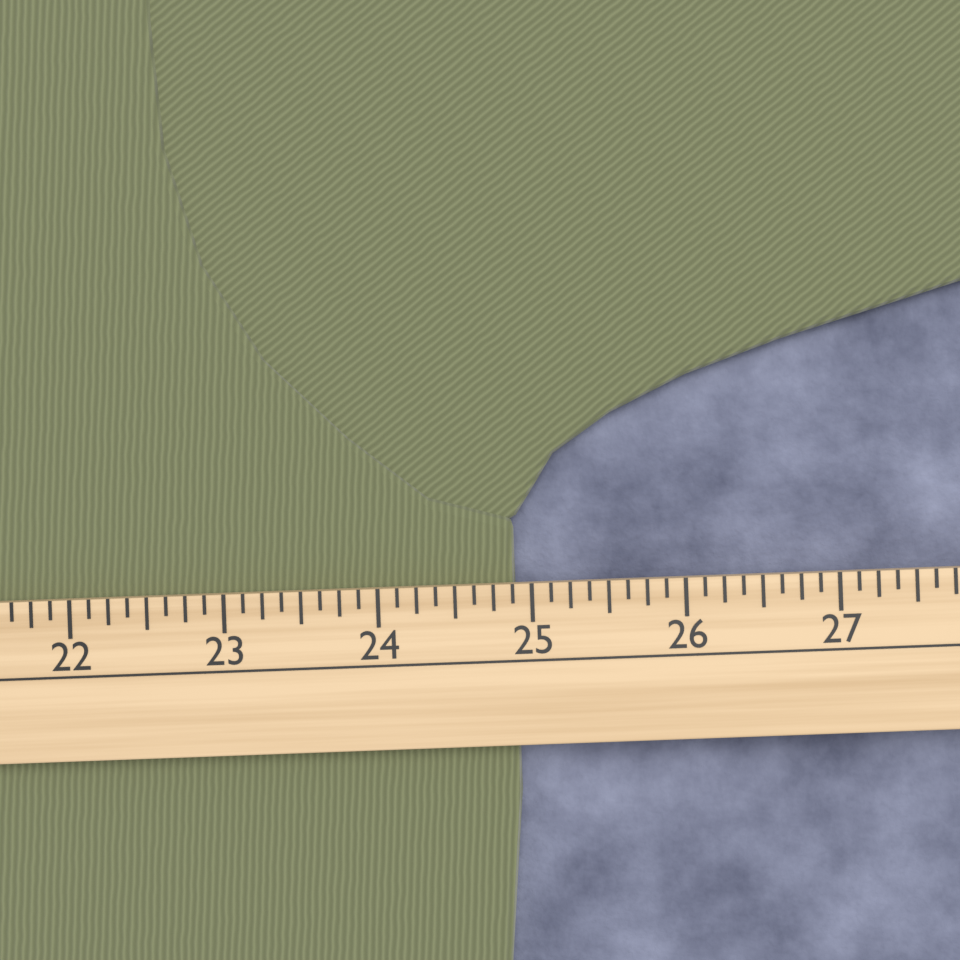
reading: 24.900 (no unit)
